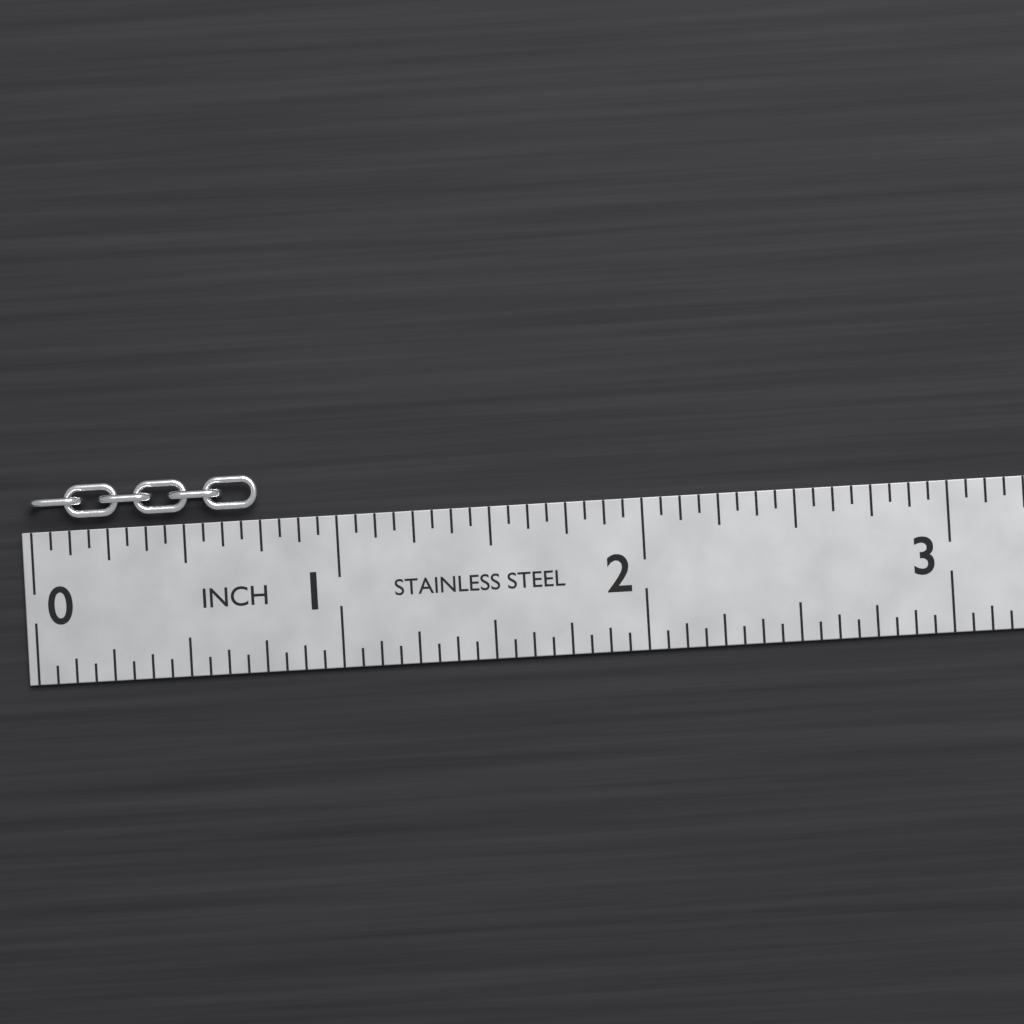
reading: 0.7500 in
